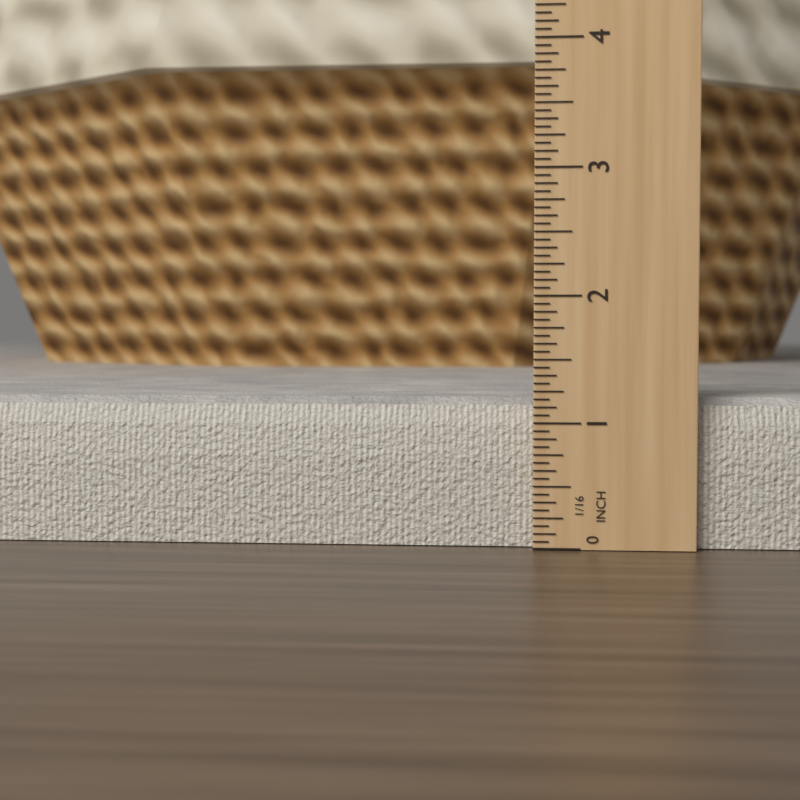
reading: 1.1875 in
